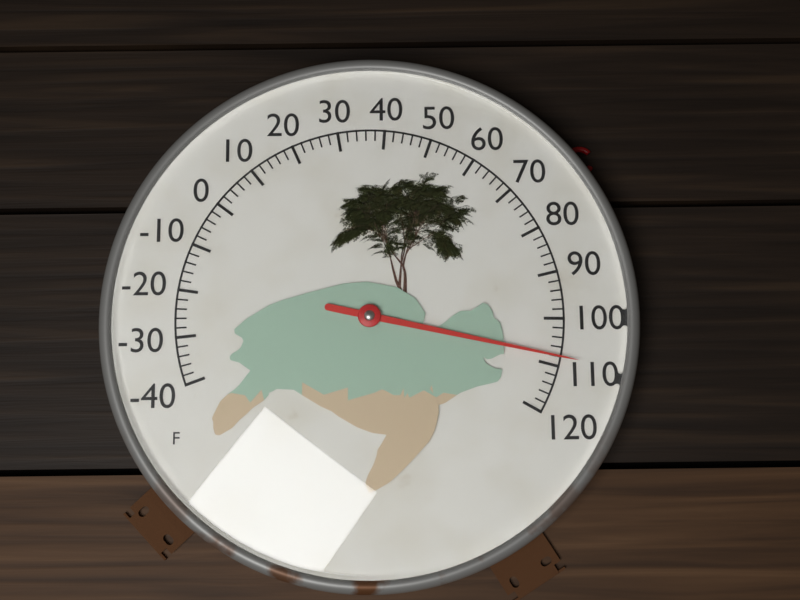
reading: 108 °F
